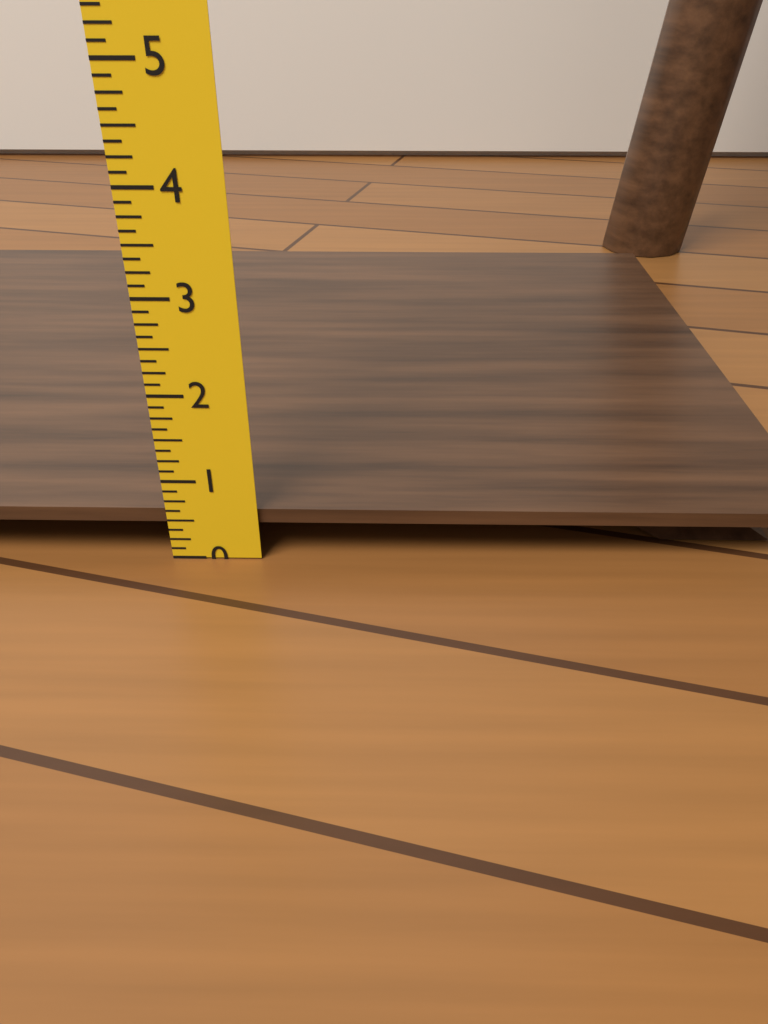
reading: 0.625 in
